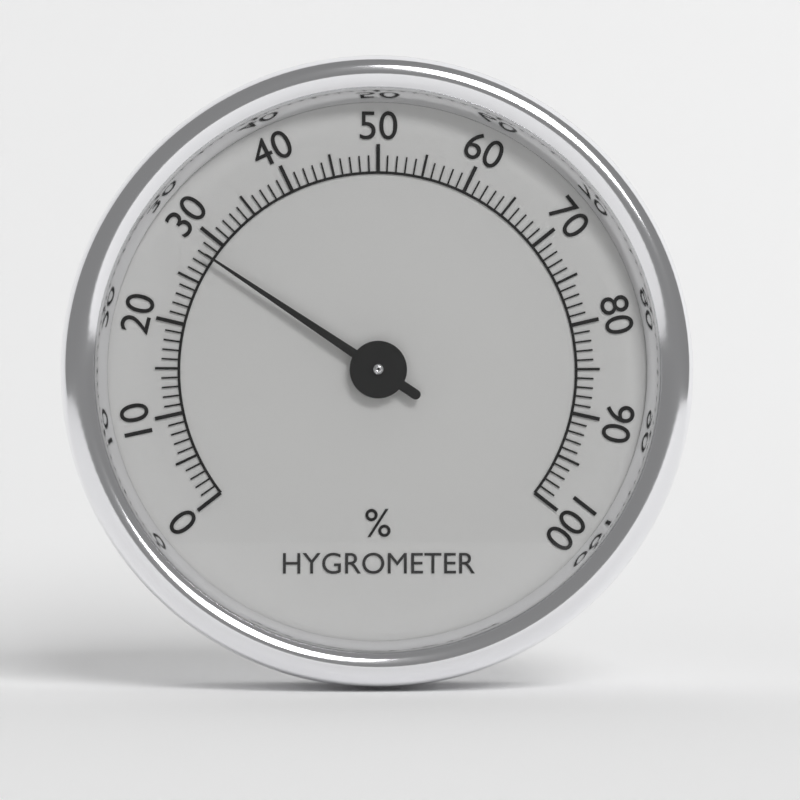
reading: 28 %
